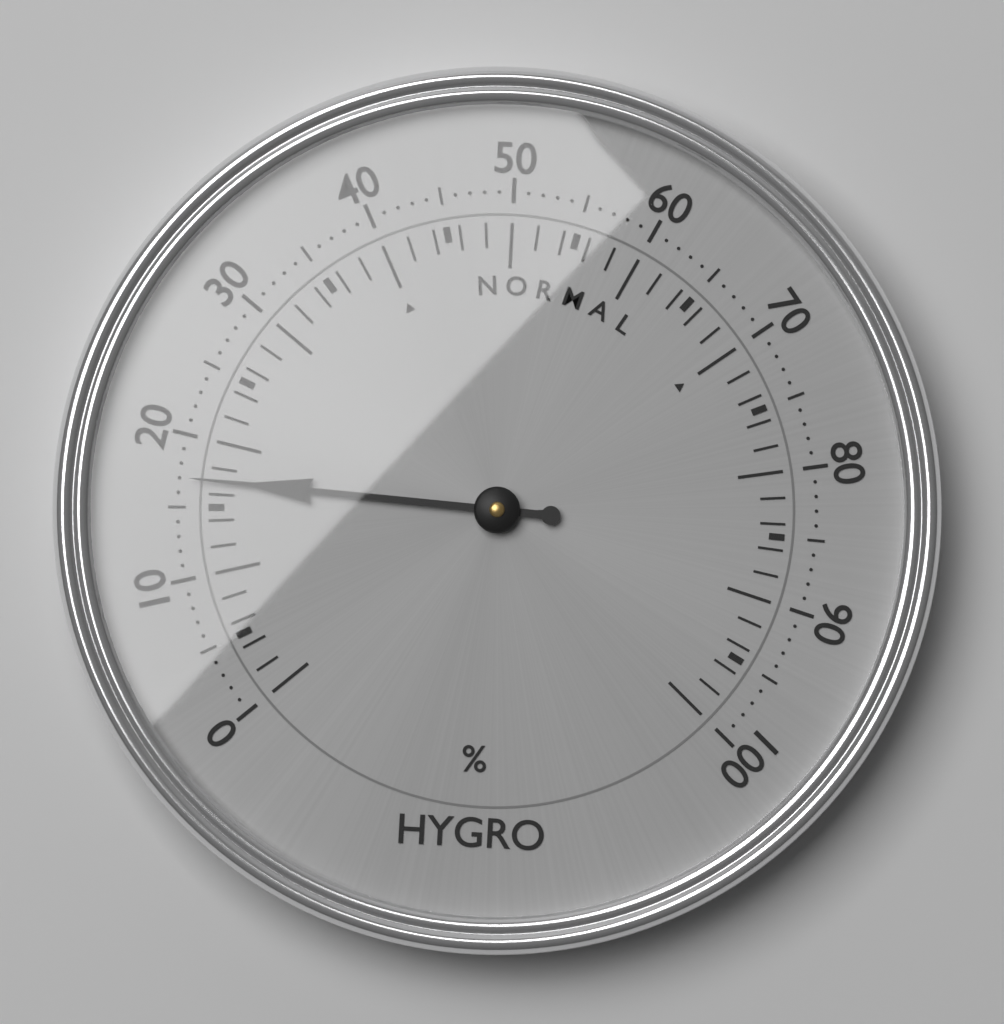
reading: 17 %
